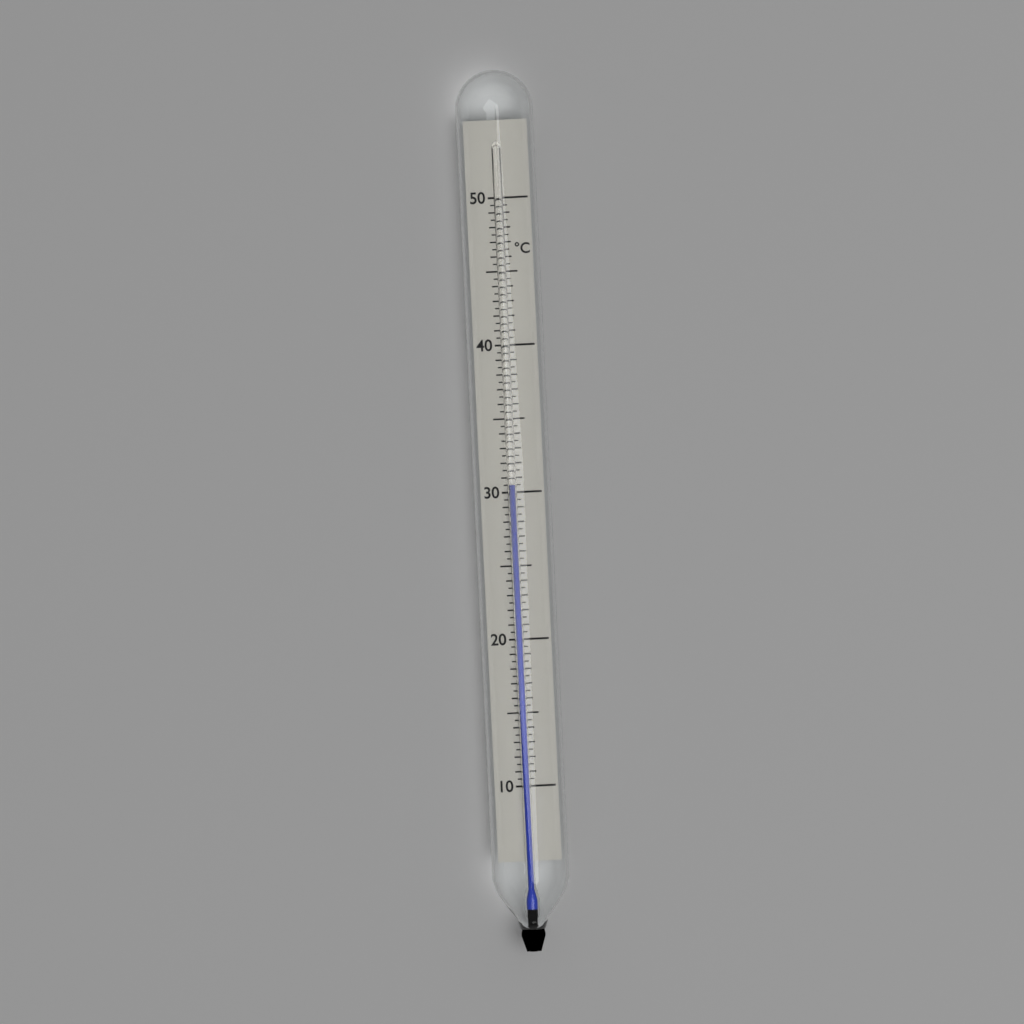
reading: 30.5 °C
